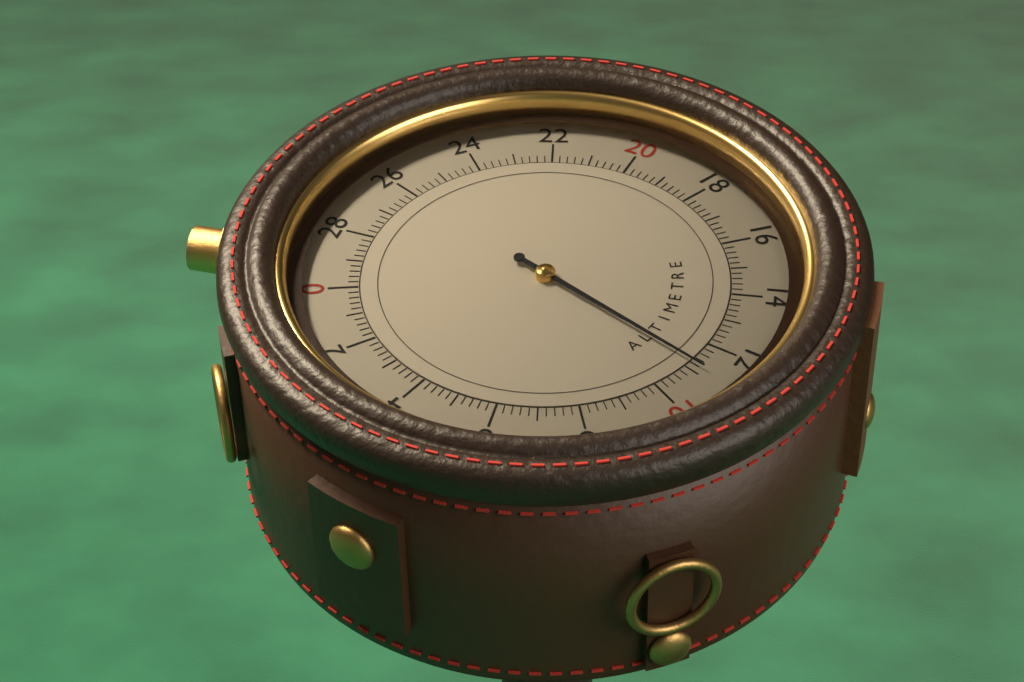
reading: 11.2 (no unit)
